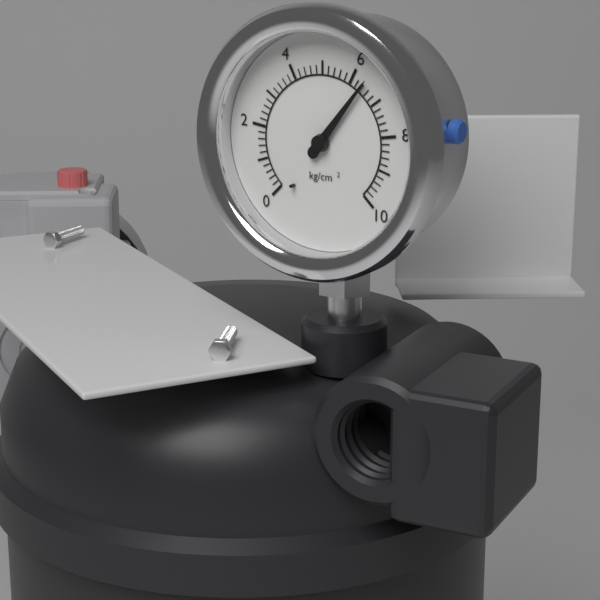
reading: 6.4 kg/cm²
